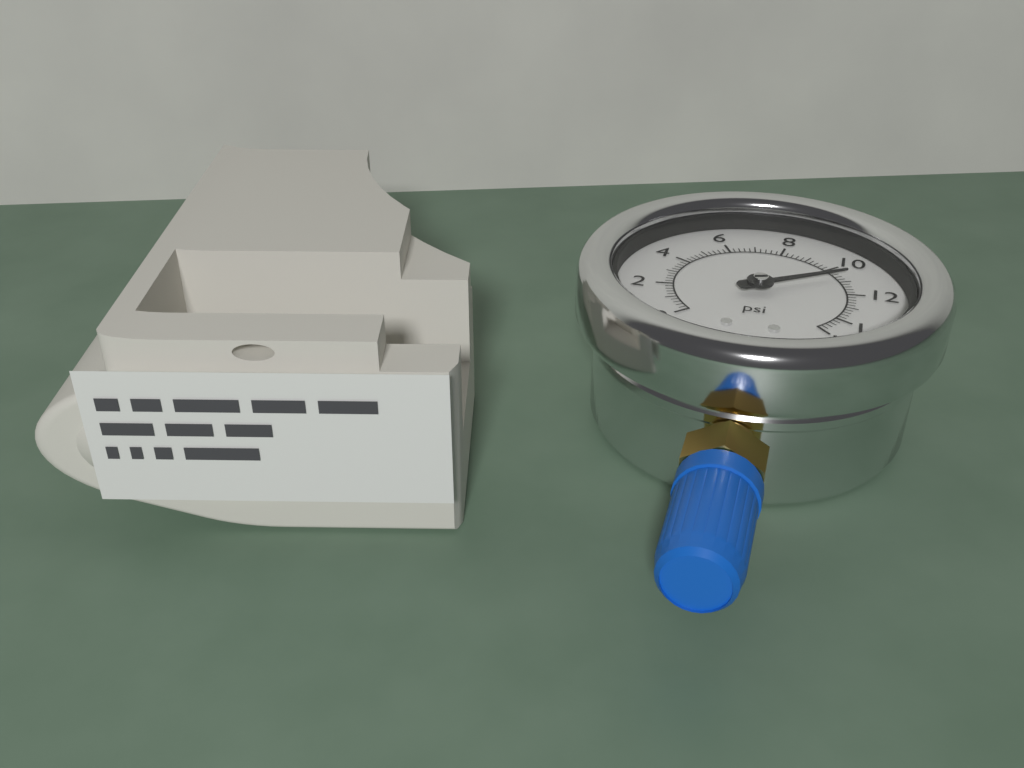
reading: 10.6 psi
